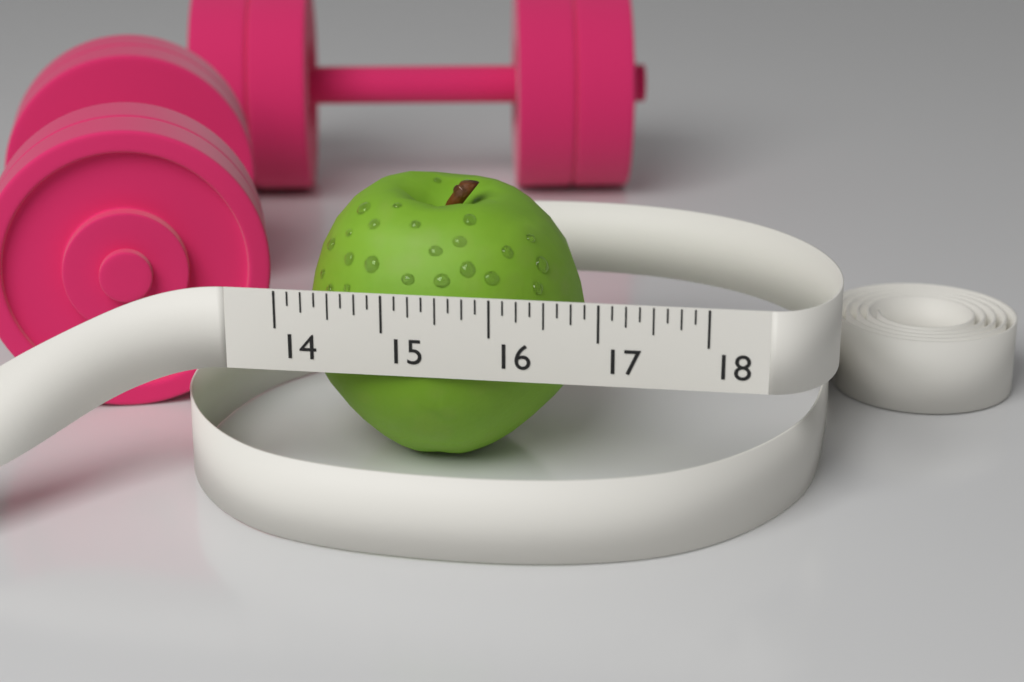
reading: 16.750 (no unit)
